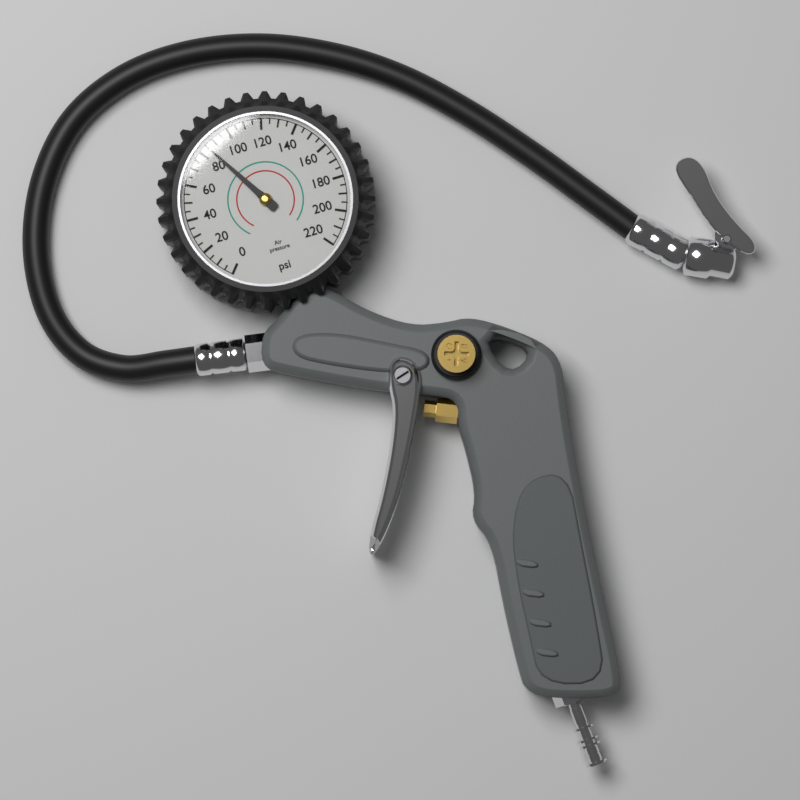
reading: 85 psi
